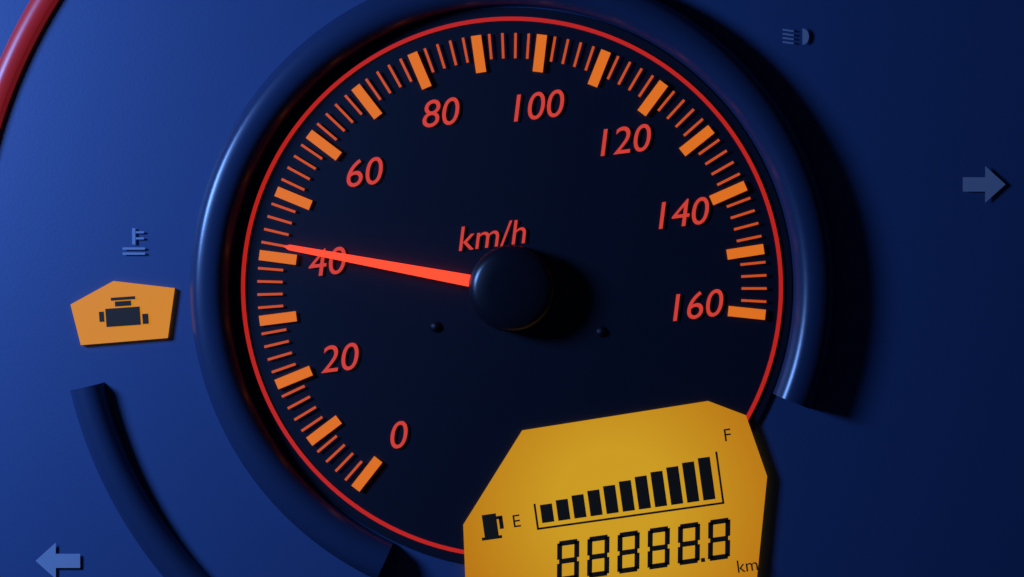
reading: 42 km/h
